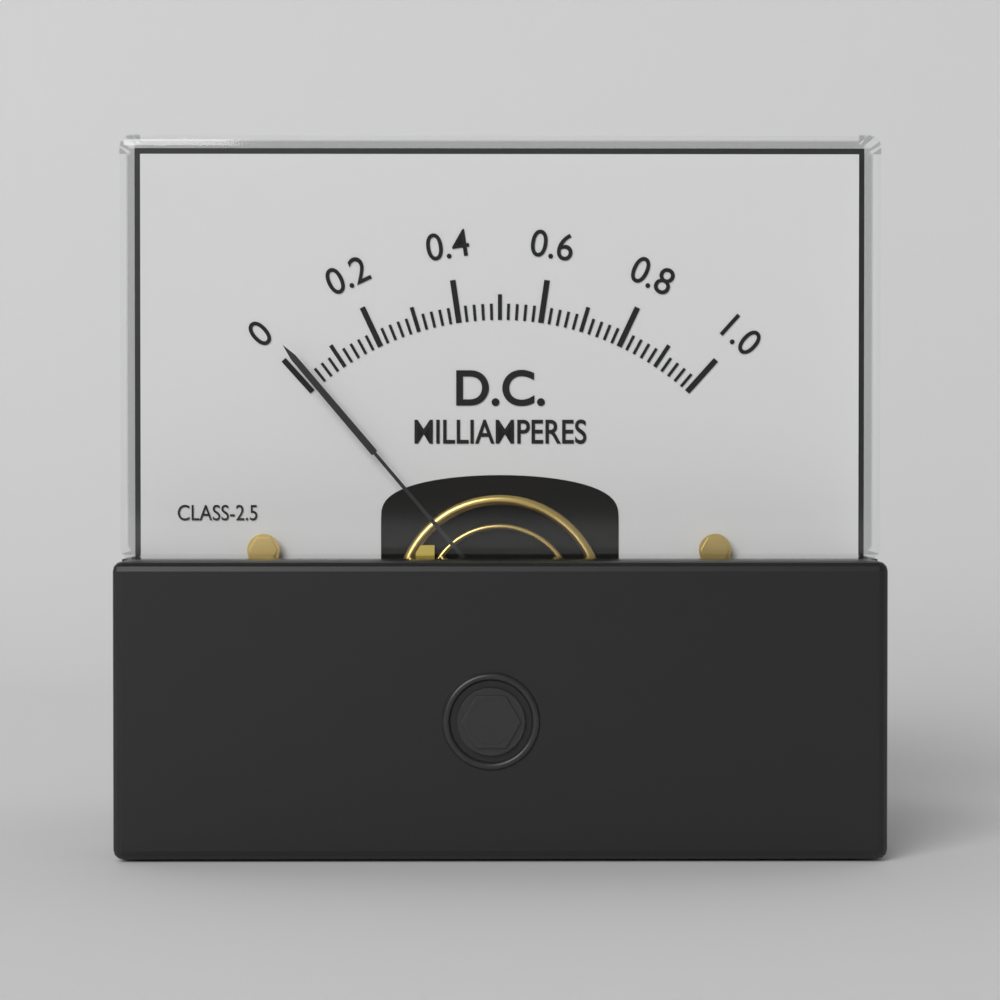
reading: 0.02 mA
